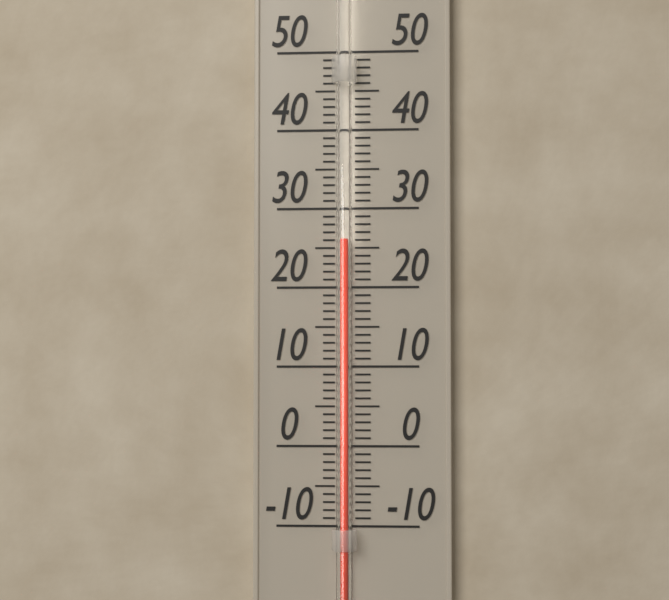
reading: 26 (no unit)
